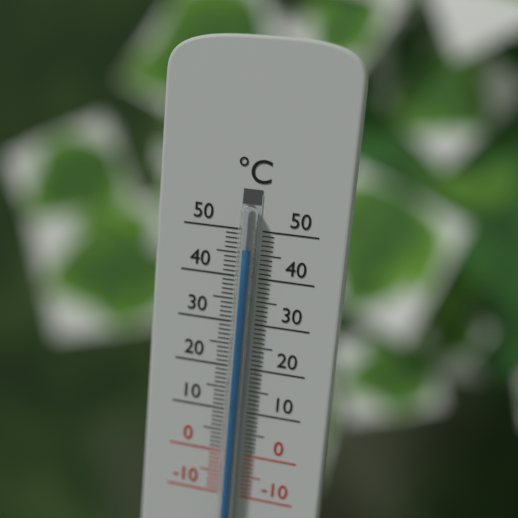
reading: 46 °C
